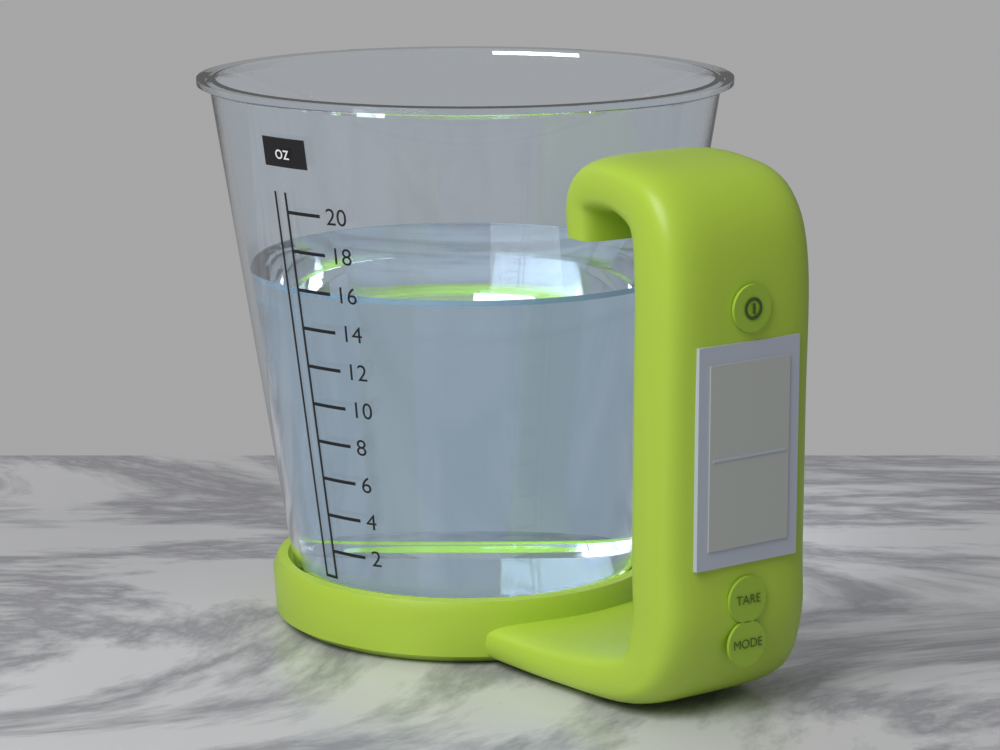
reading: 16 oz
